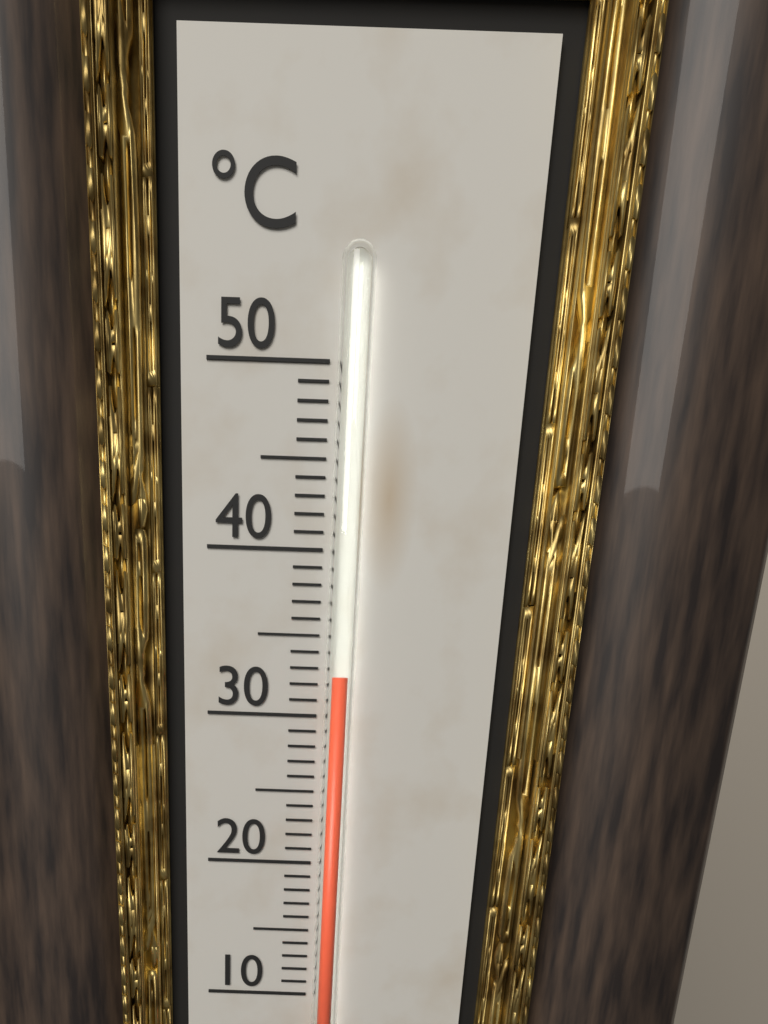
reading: 32.5 °C
